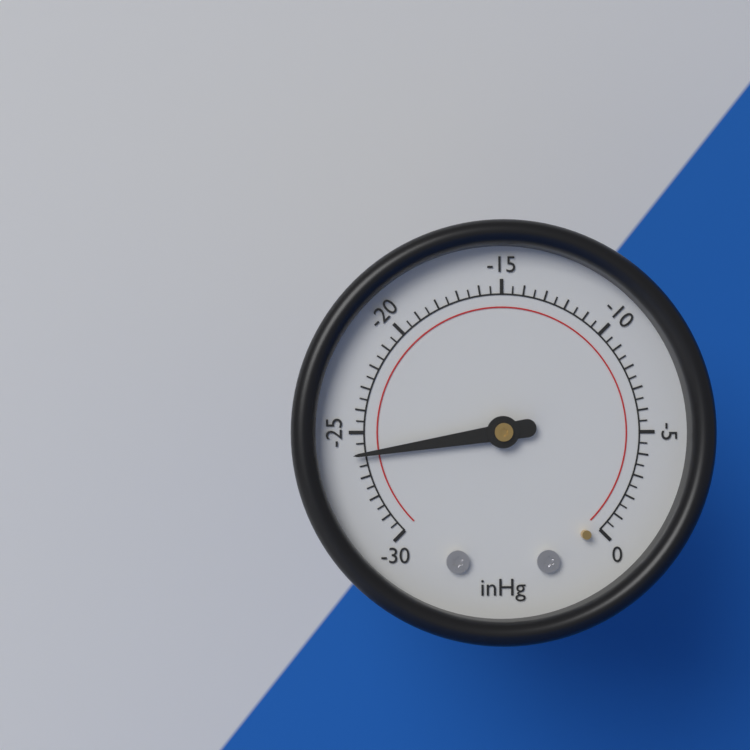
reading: -26.0 inHg
